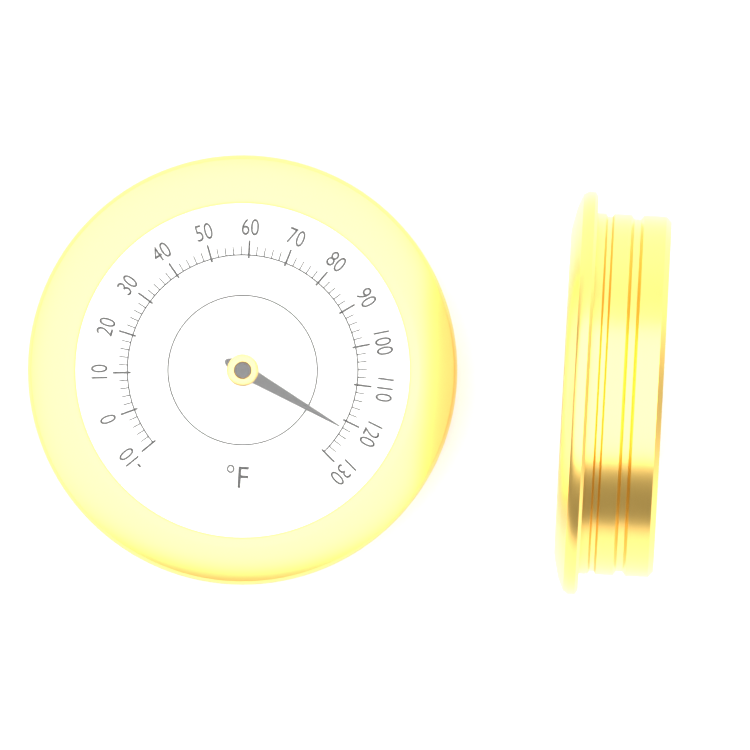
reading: 122 °F
